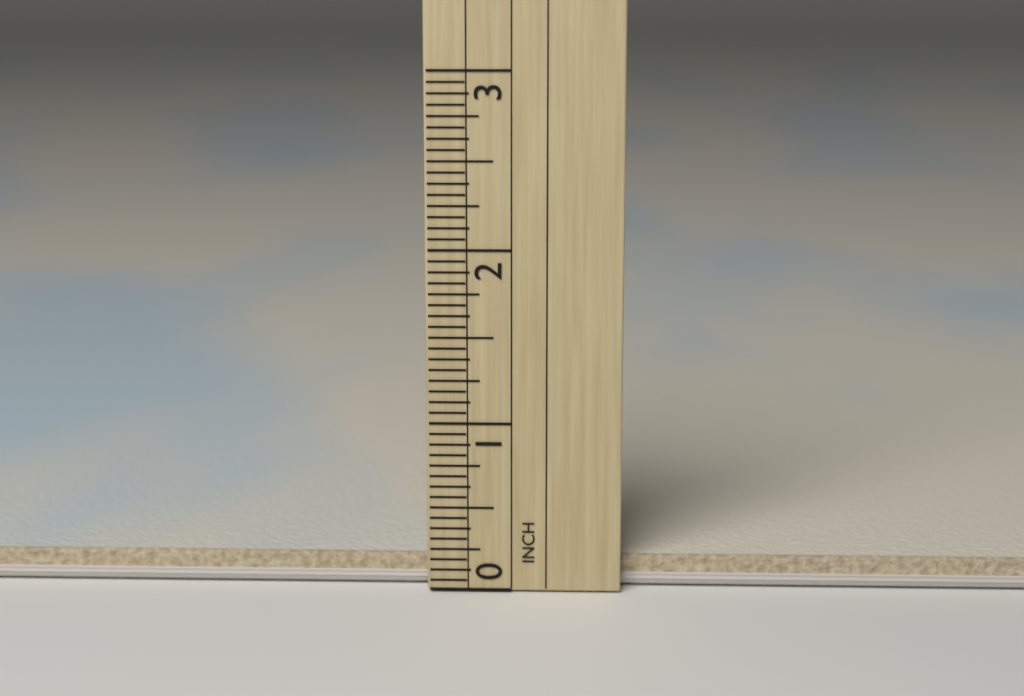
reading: 0.1875 in
